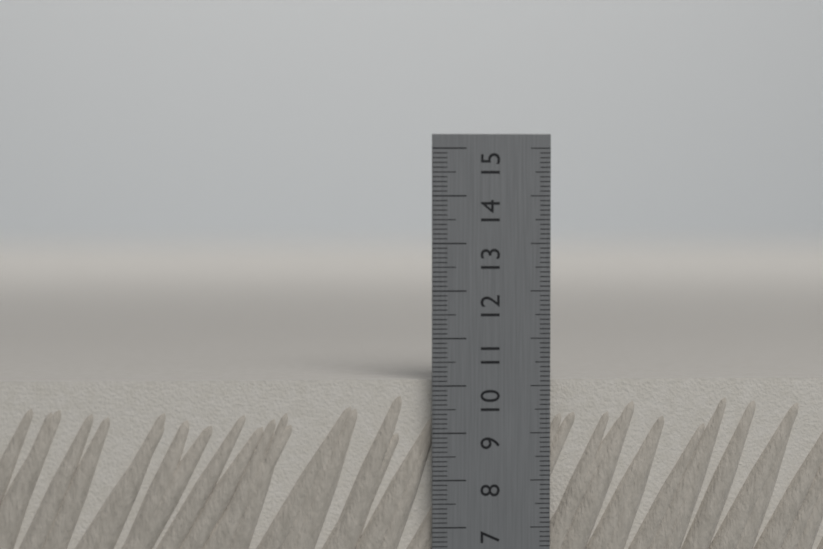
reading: 10.1 cm
